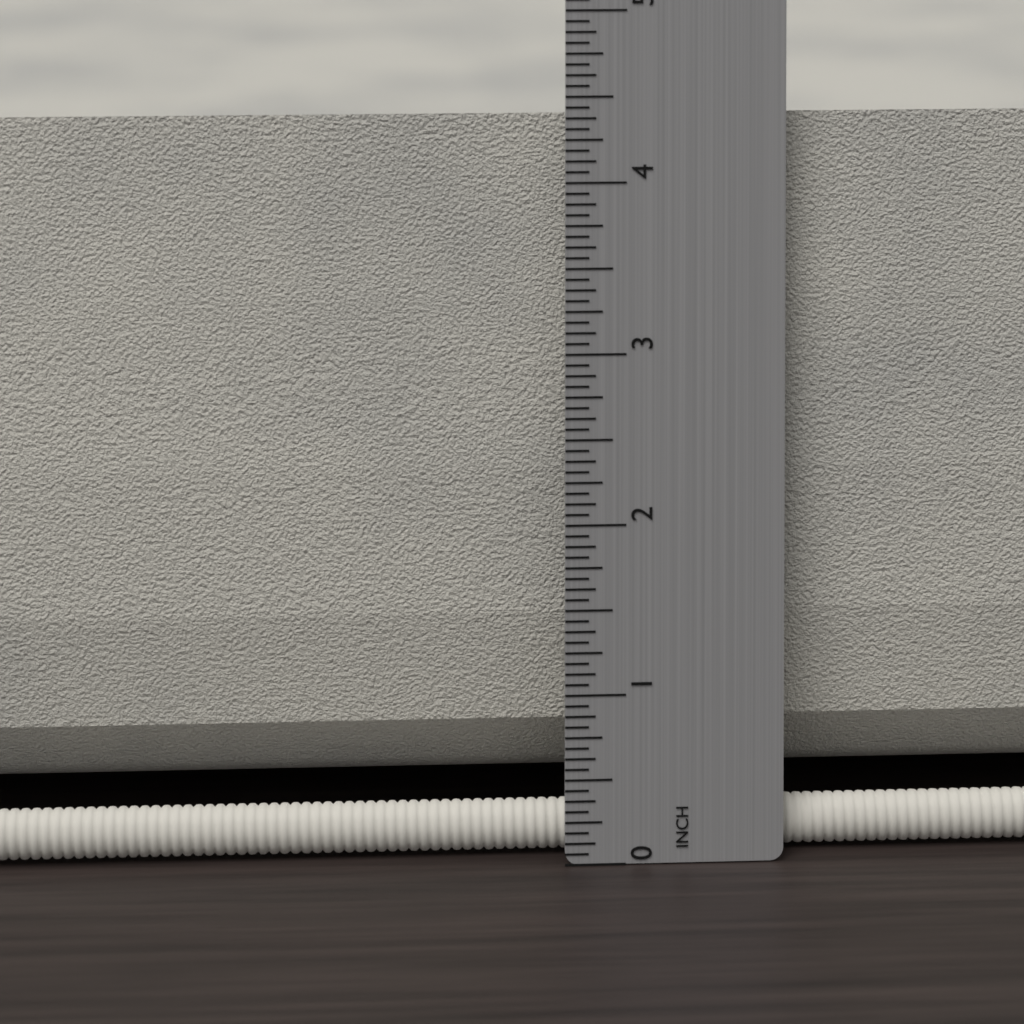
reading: 4.3750 in
